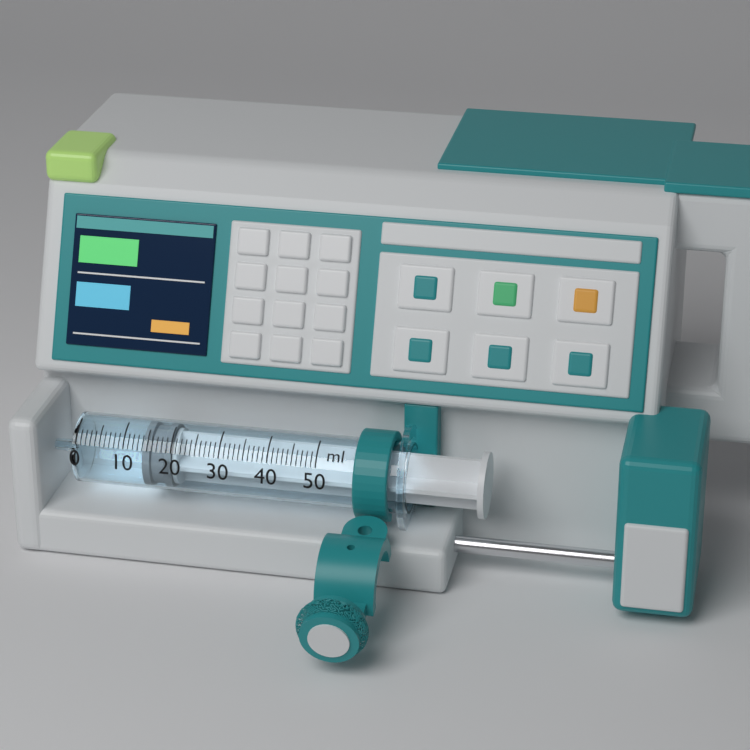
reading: 14 ml
